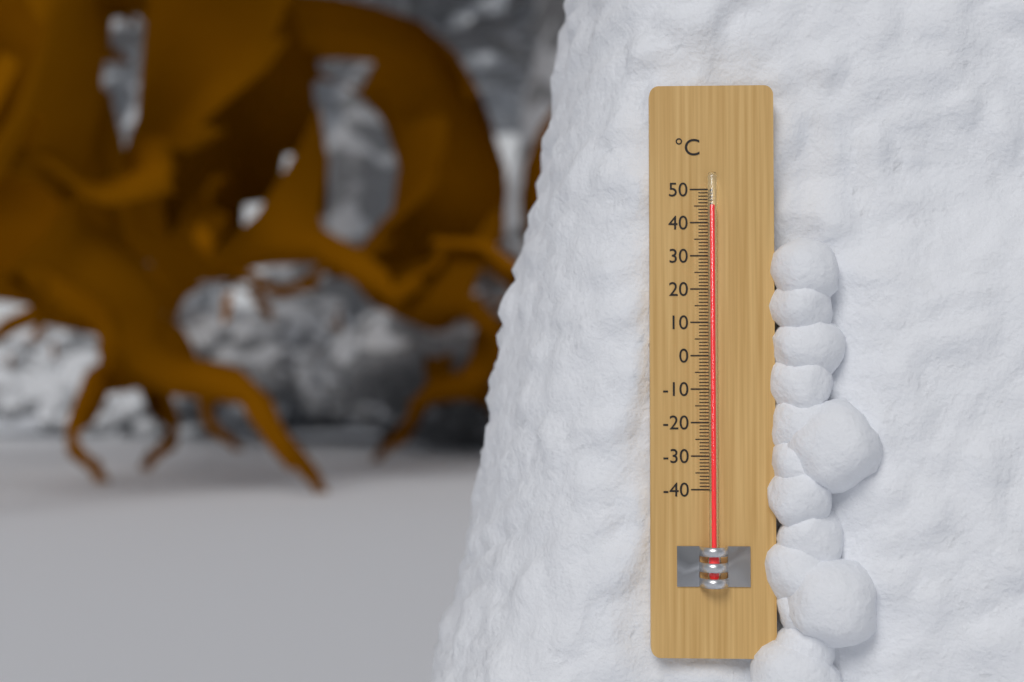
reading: 45 °C
